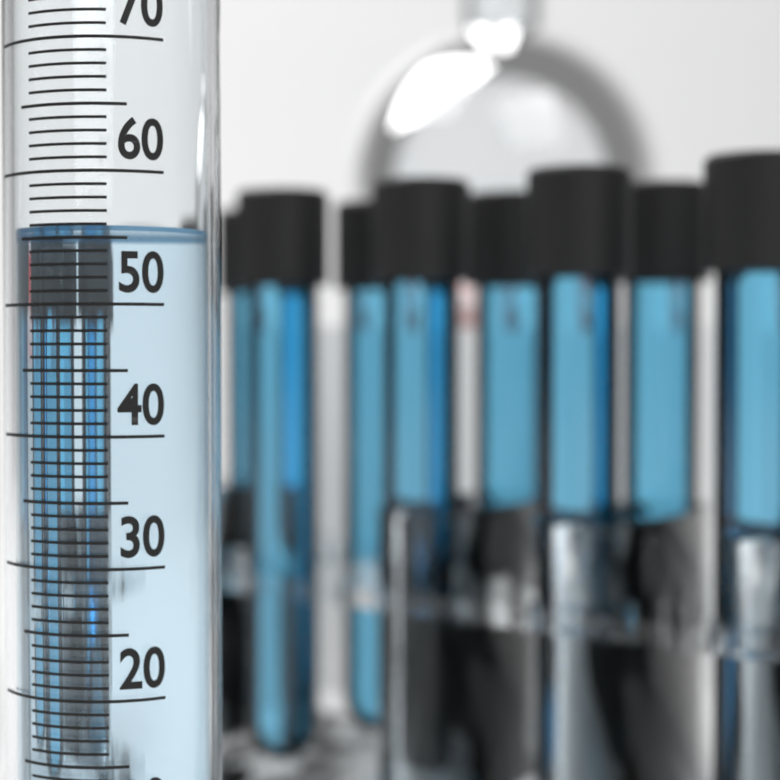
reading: 56 ml
